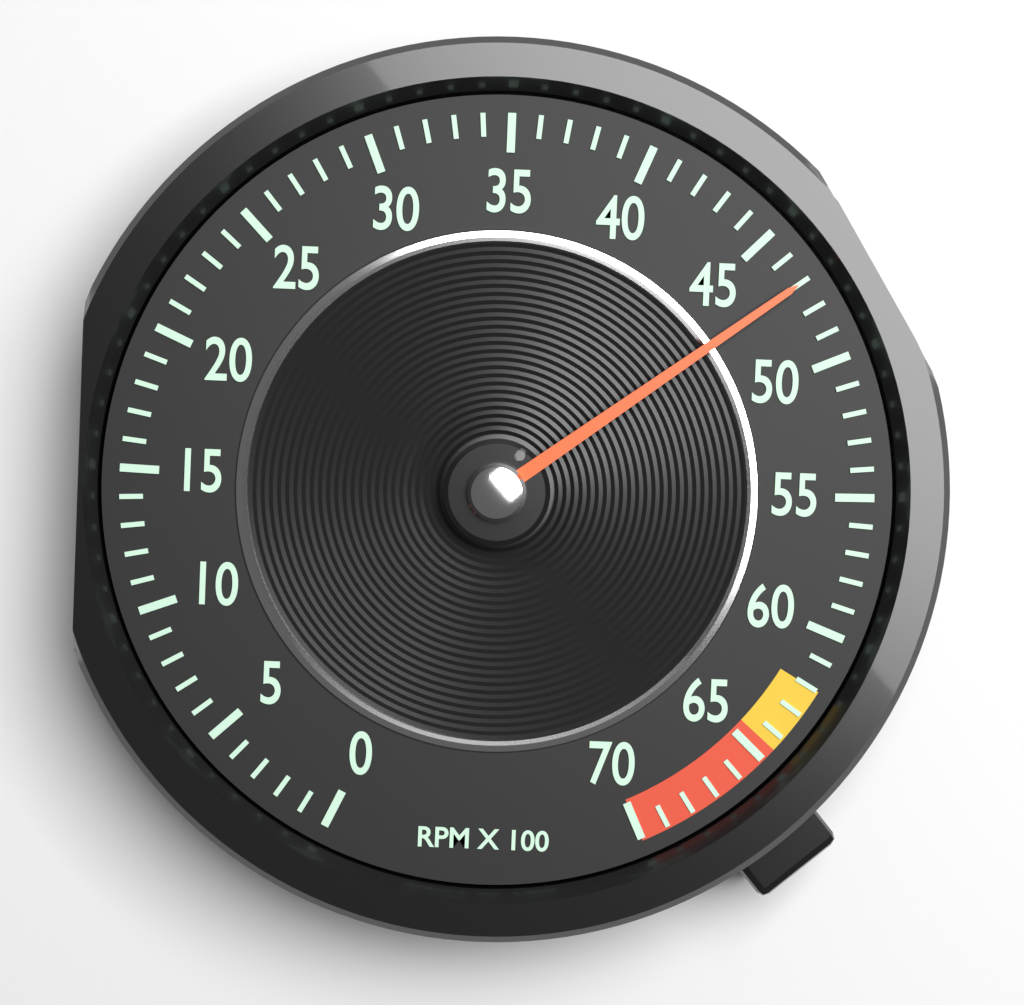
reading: 47 RPM x 100
